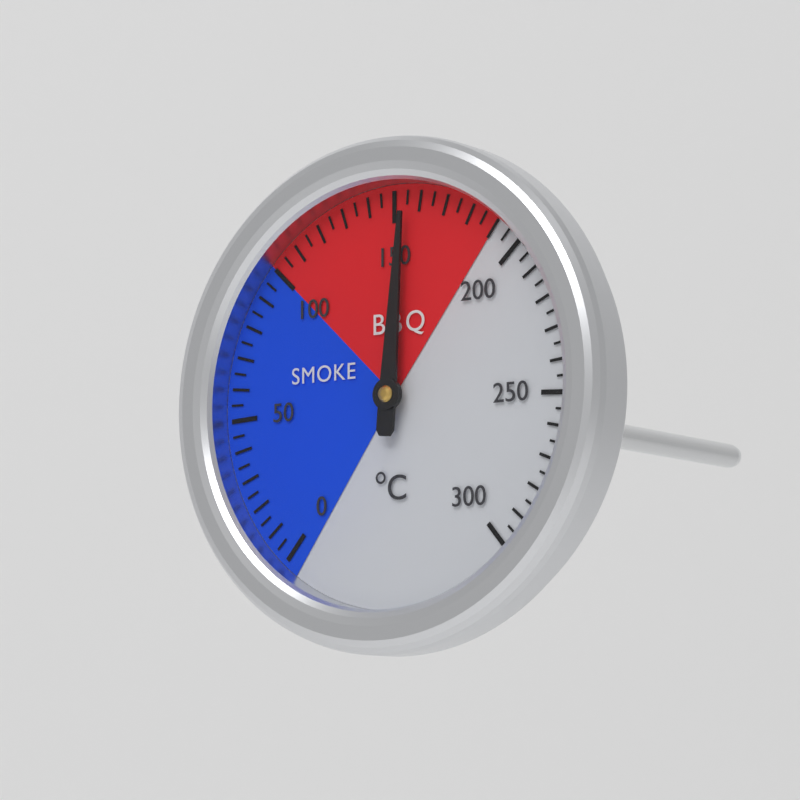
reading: 155 °C
